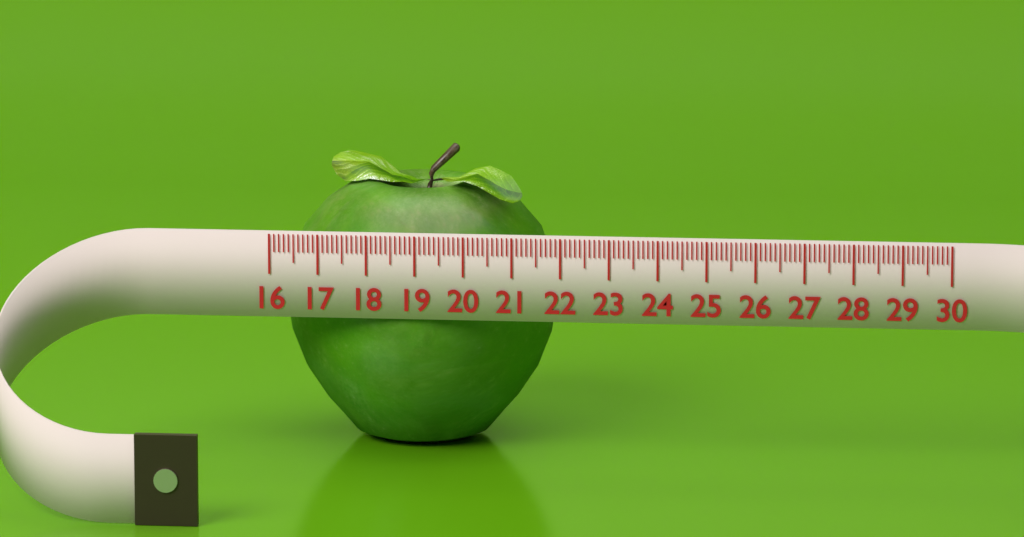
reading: 21.7 (no unit)
